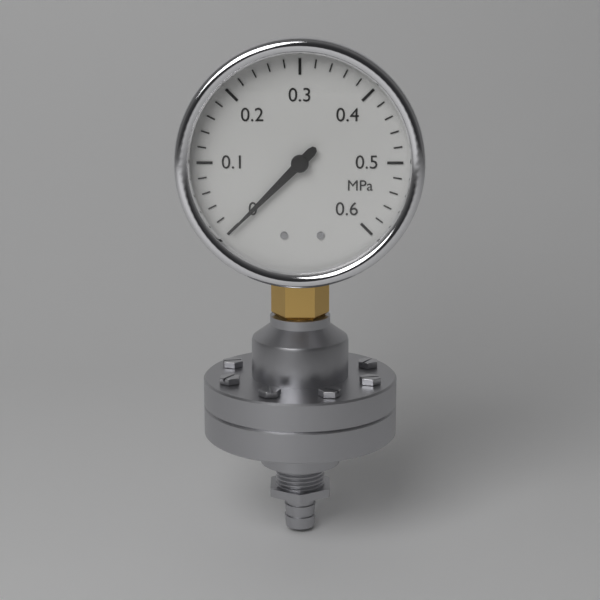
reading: 0.00 MPa
